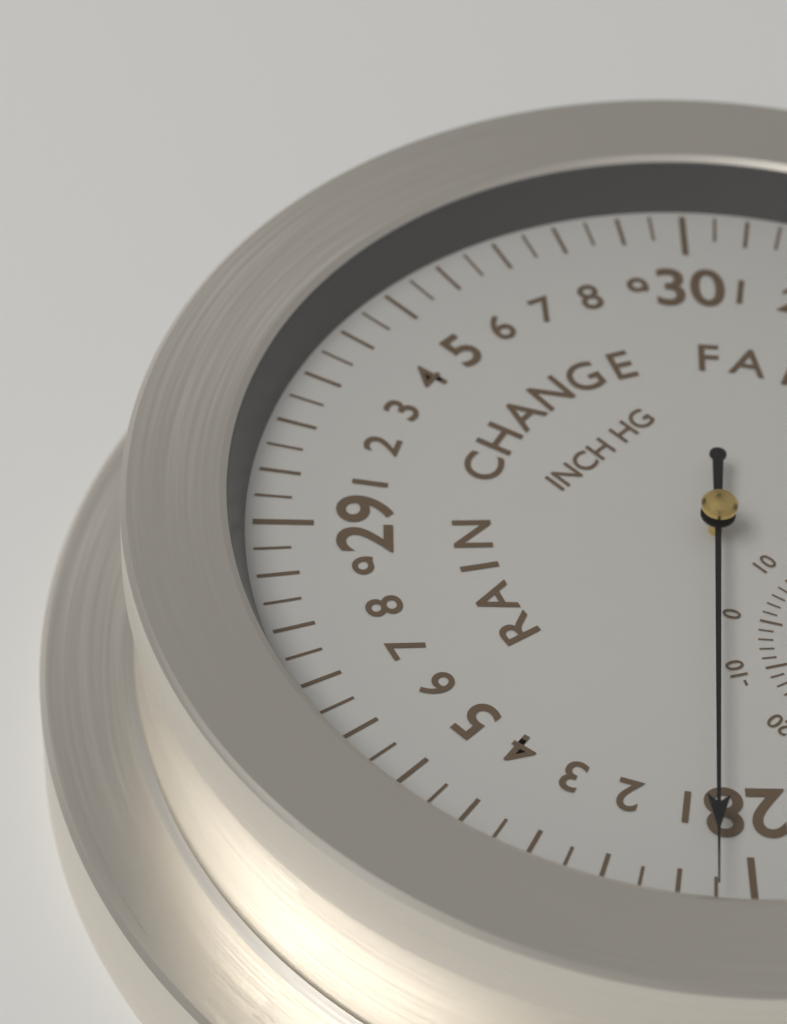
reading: 28.05 inHg
